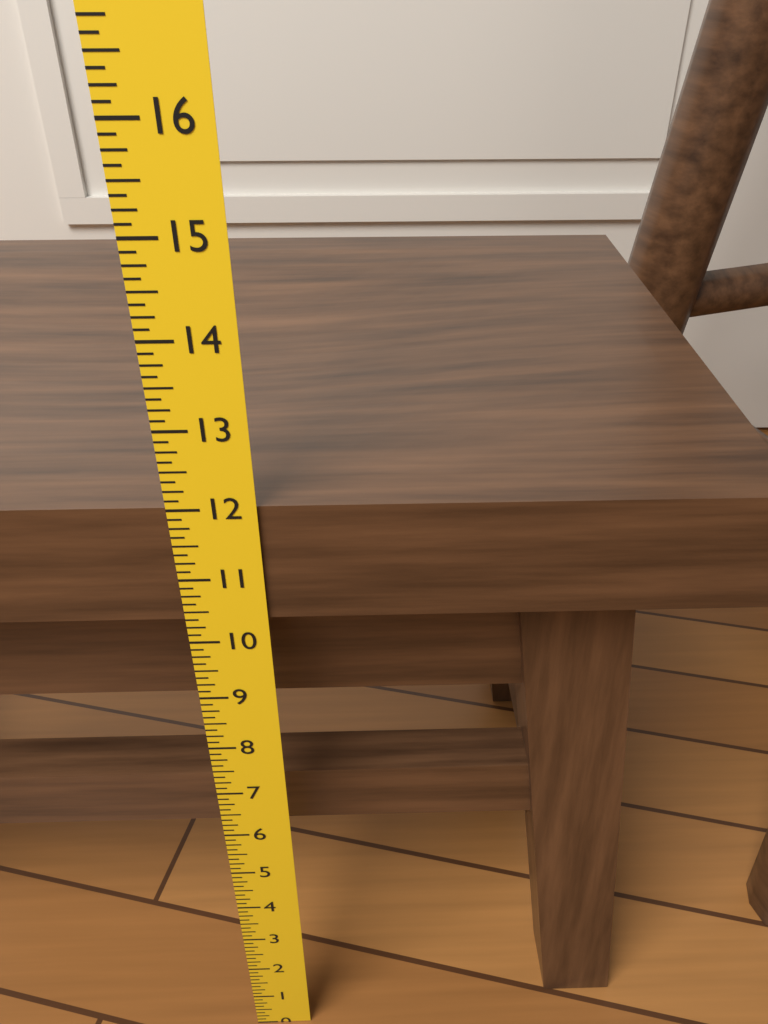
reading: 12.000 in
